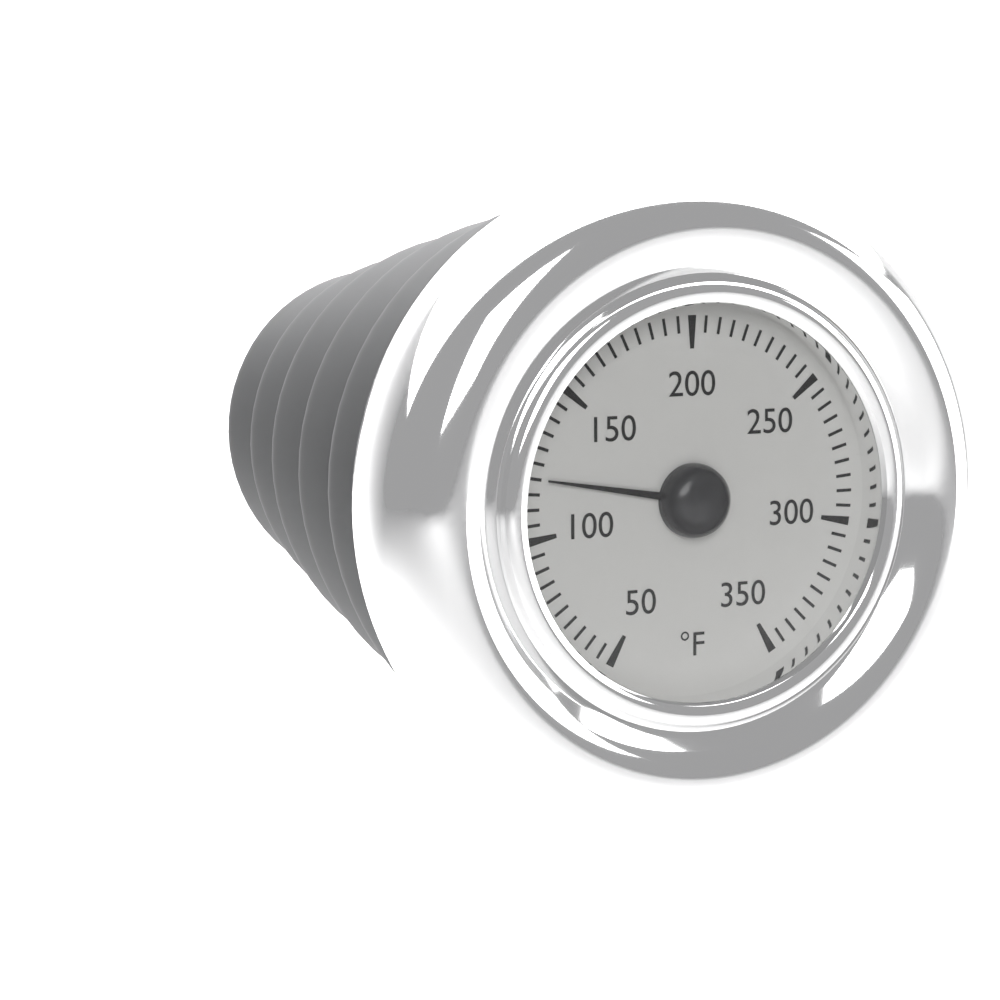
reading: 120 °F
